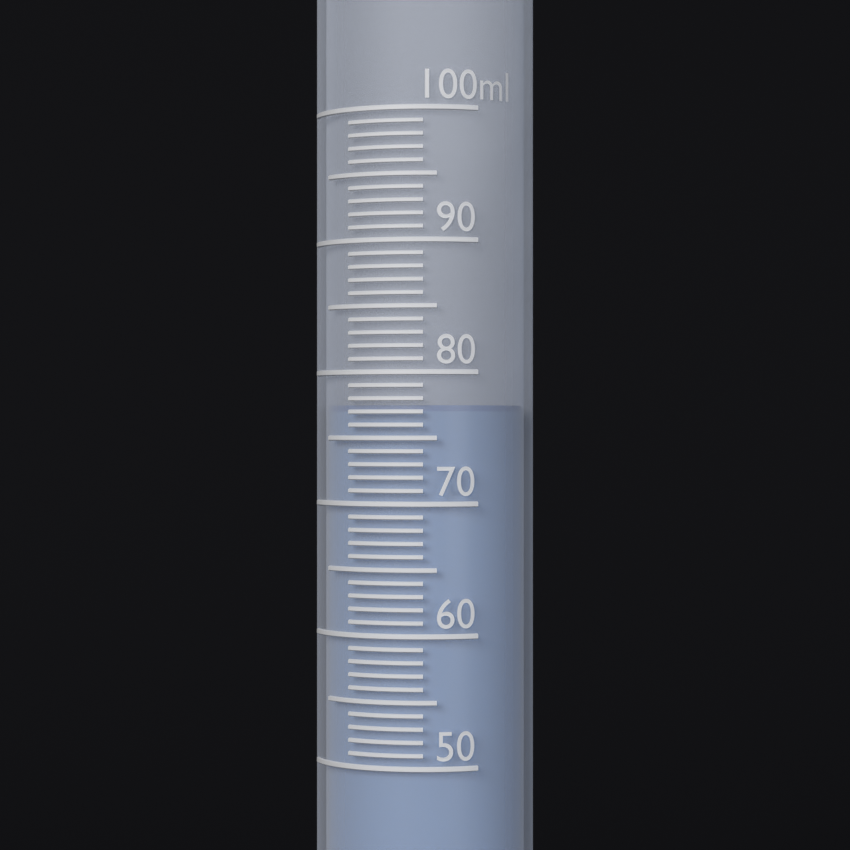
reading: 77.5 ml
